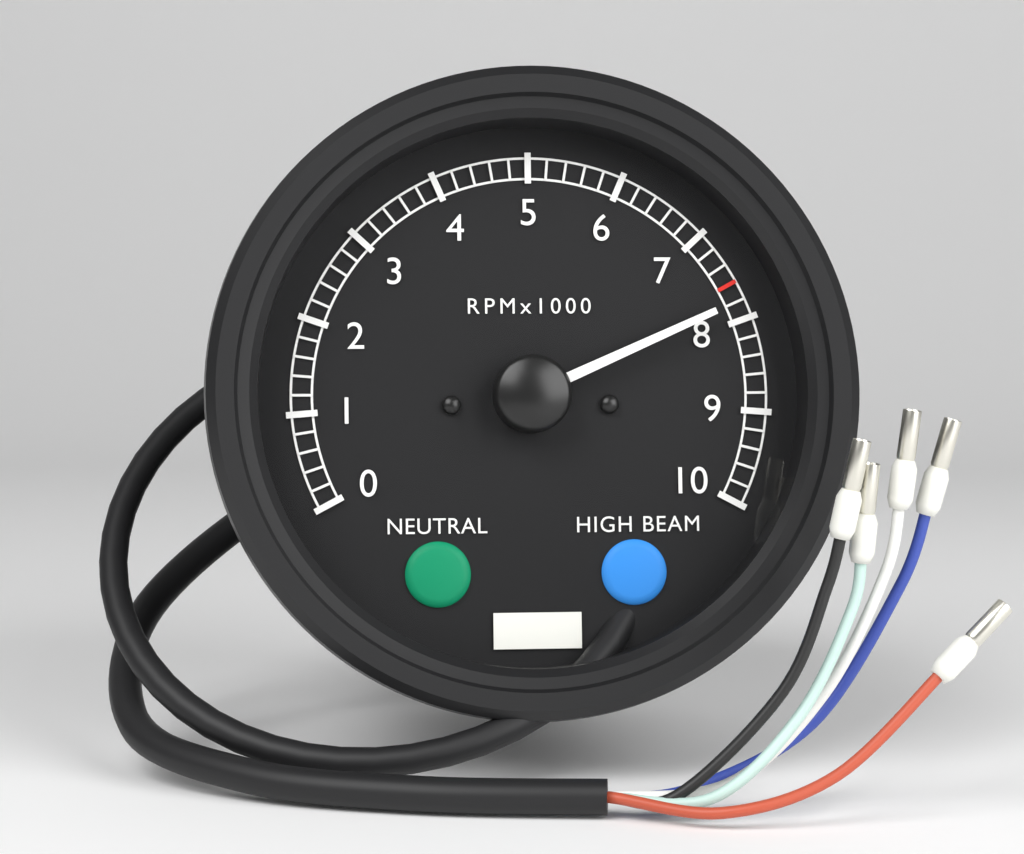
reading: 7800 RPM
